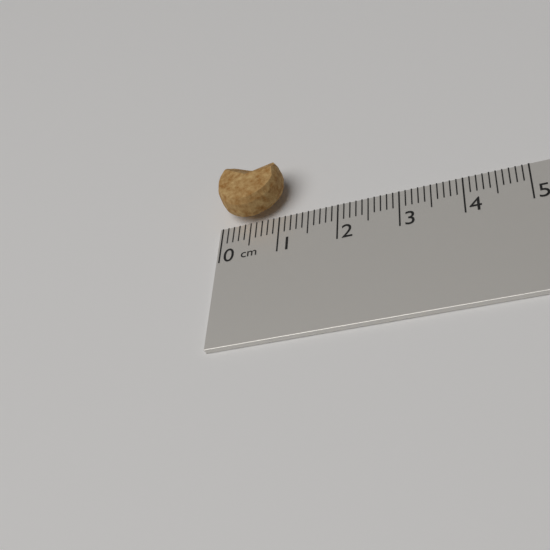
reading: 1.1 cm
